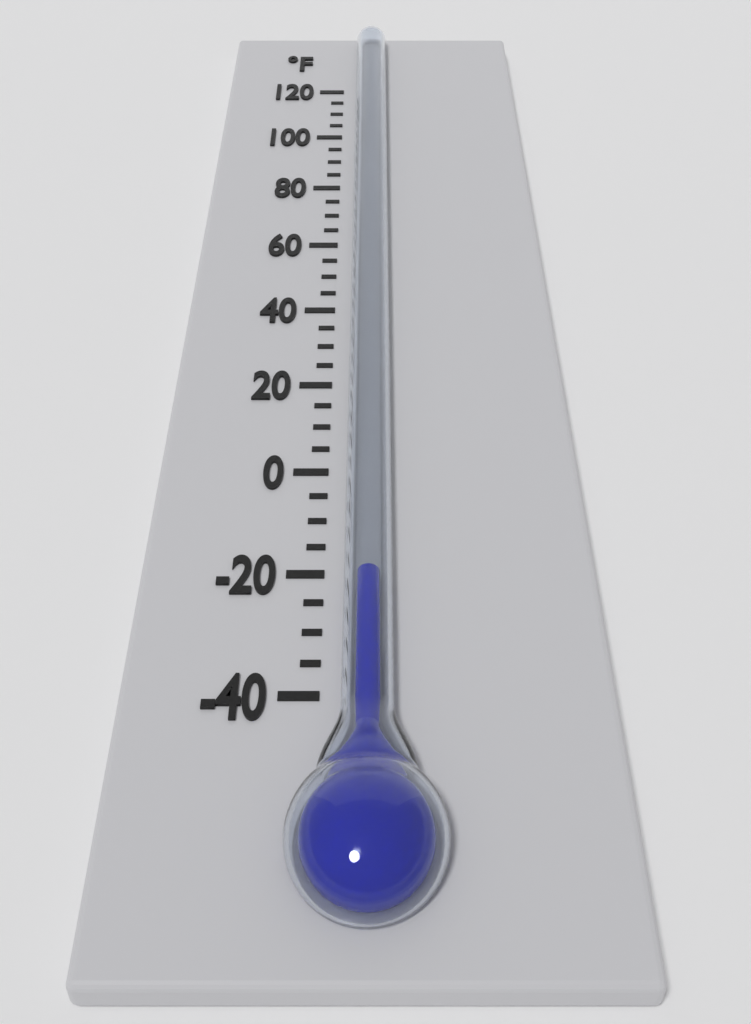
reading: -21 °F
